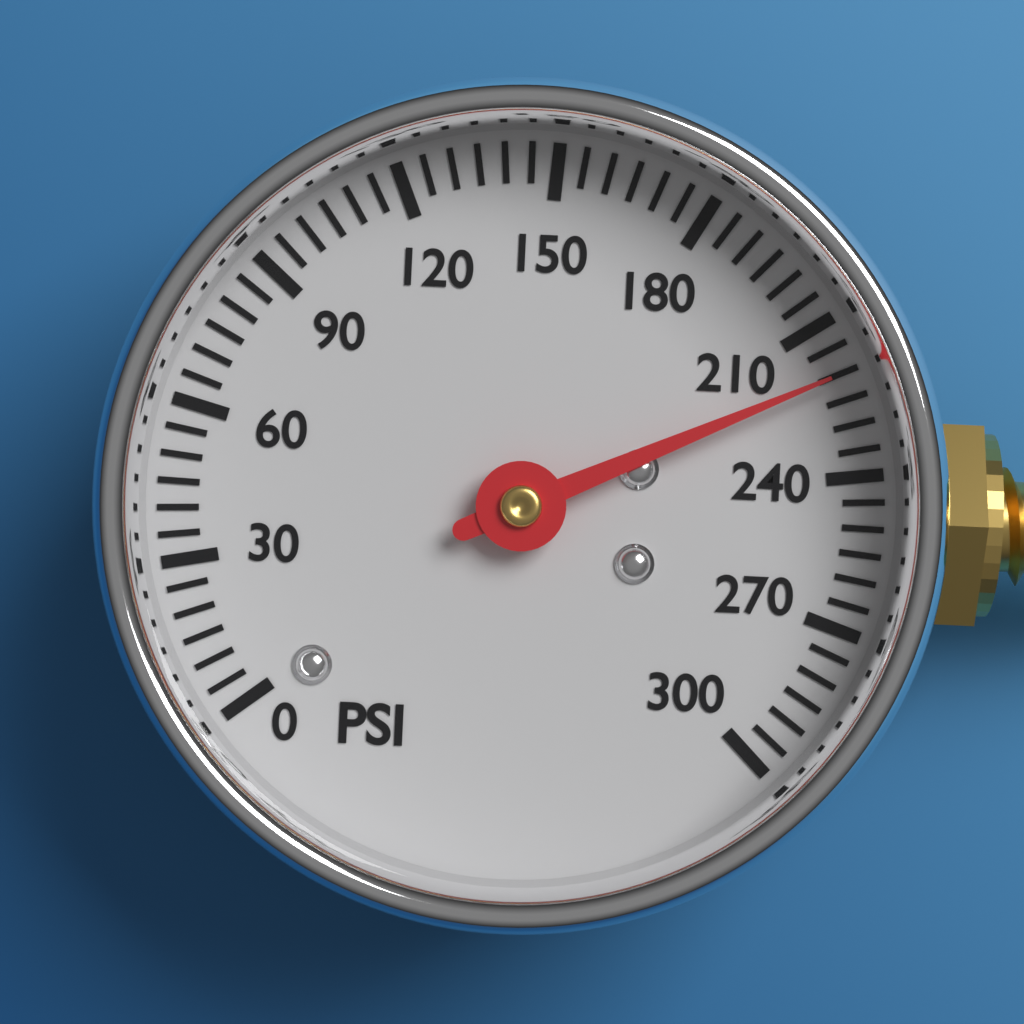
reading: 220 psi
